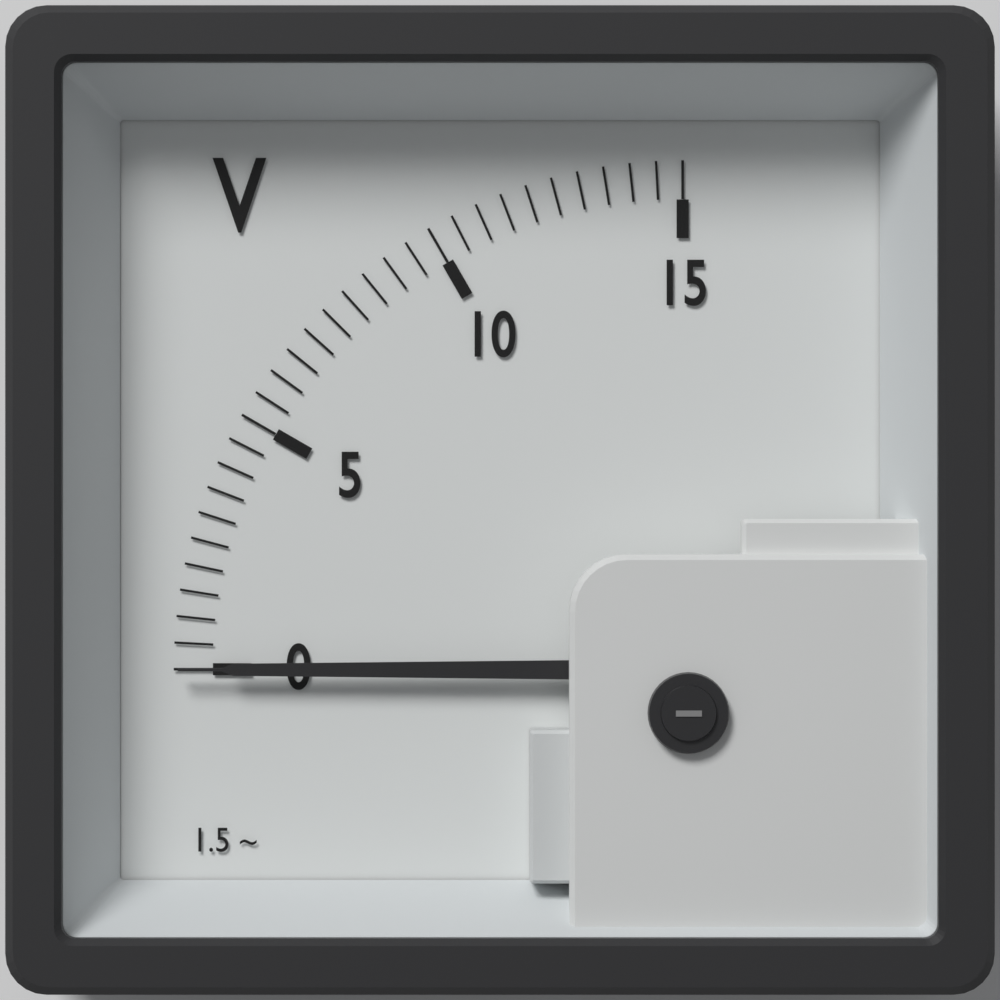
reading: 0.0 V
